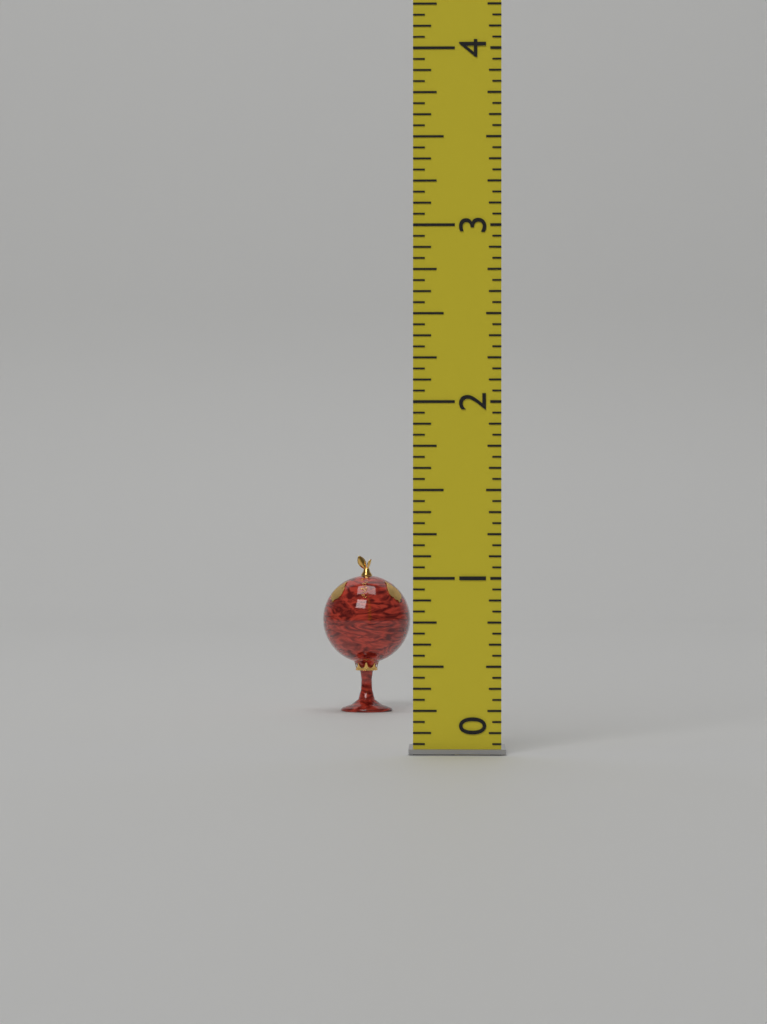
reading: 1.0625 (no unit)
